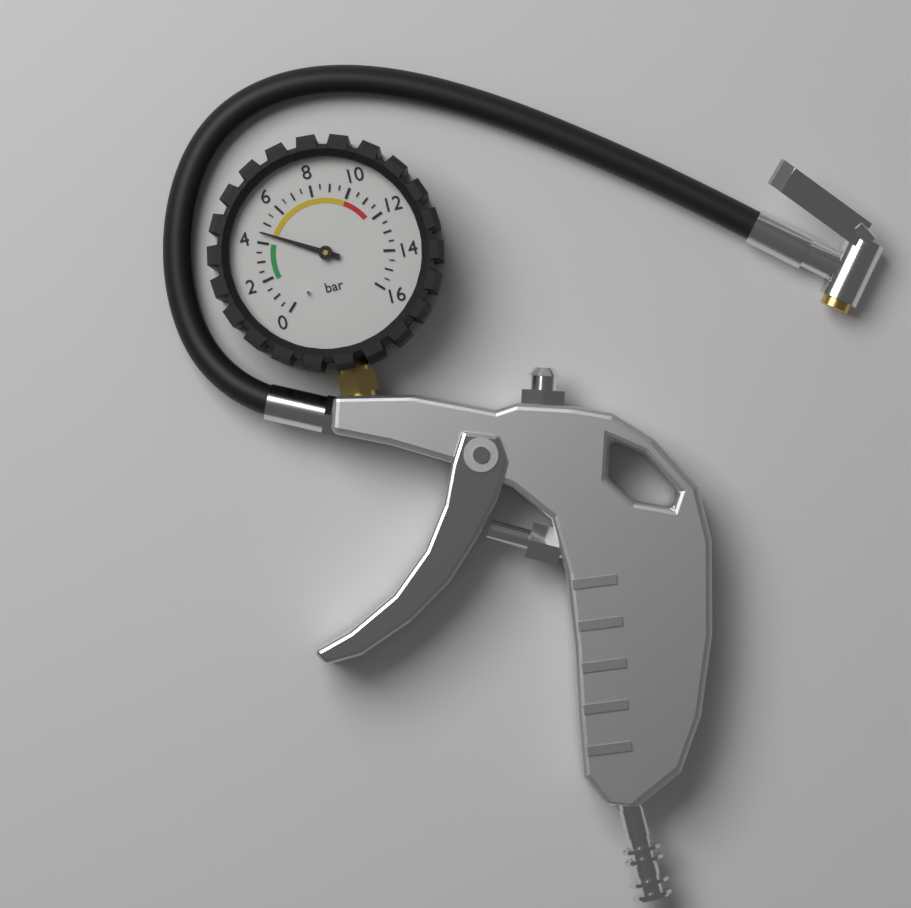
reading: 4.5 bar
